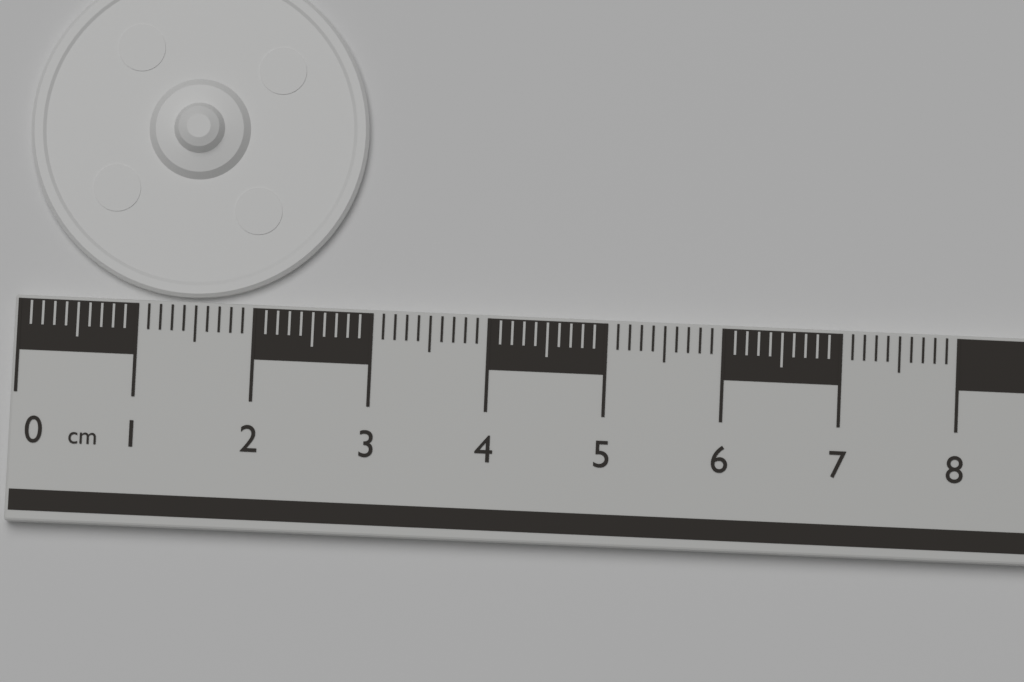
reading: 2.9 cm
